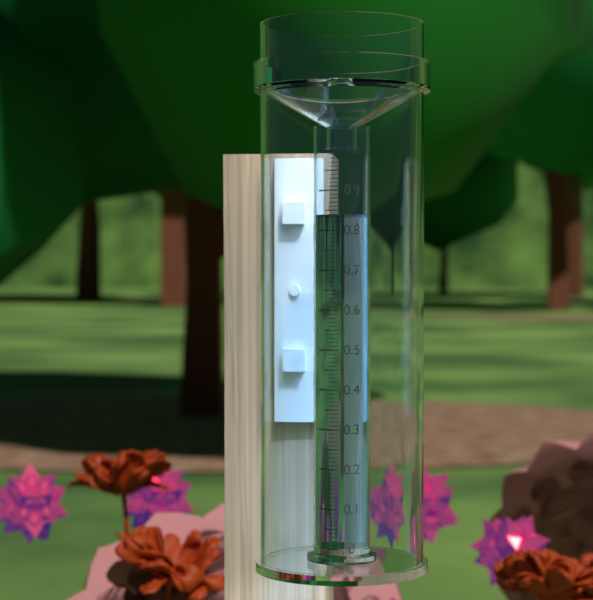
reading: 0.84 (no unit)
